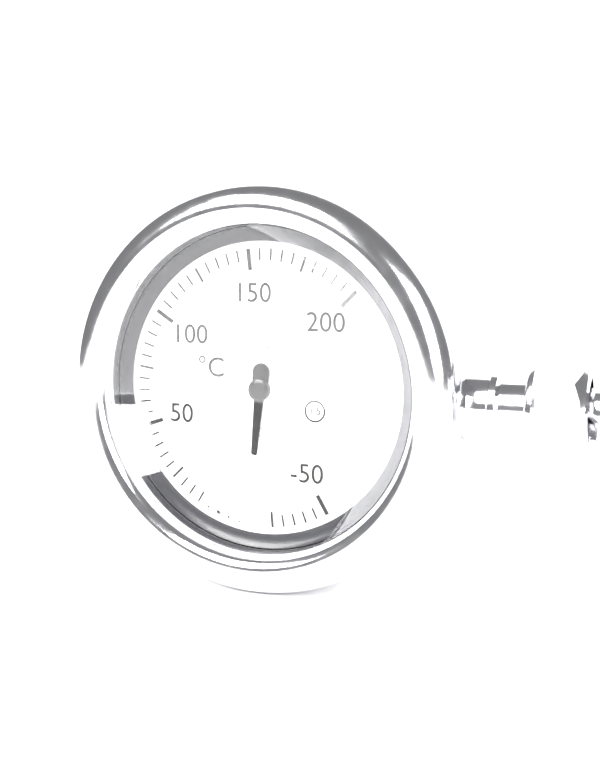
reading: -15 °C
